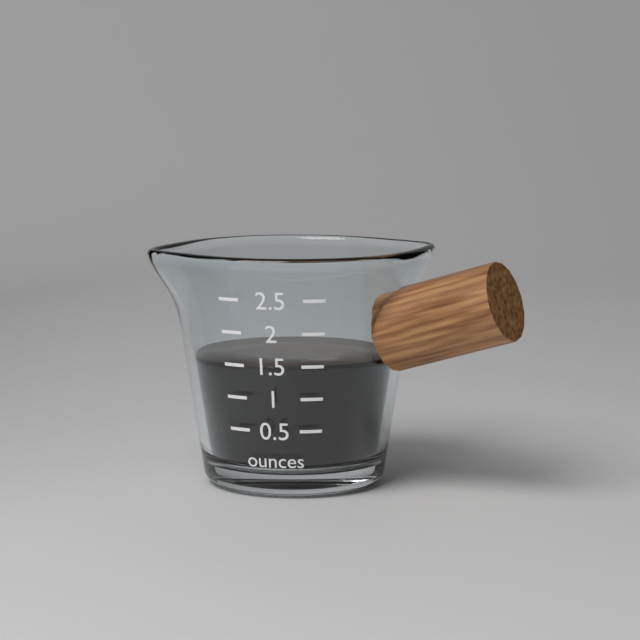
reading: 1.5 ounces
